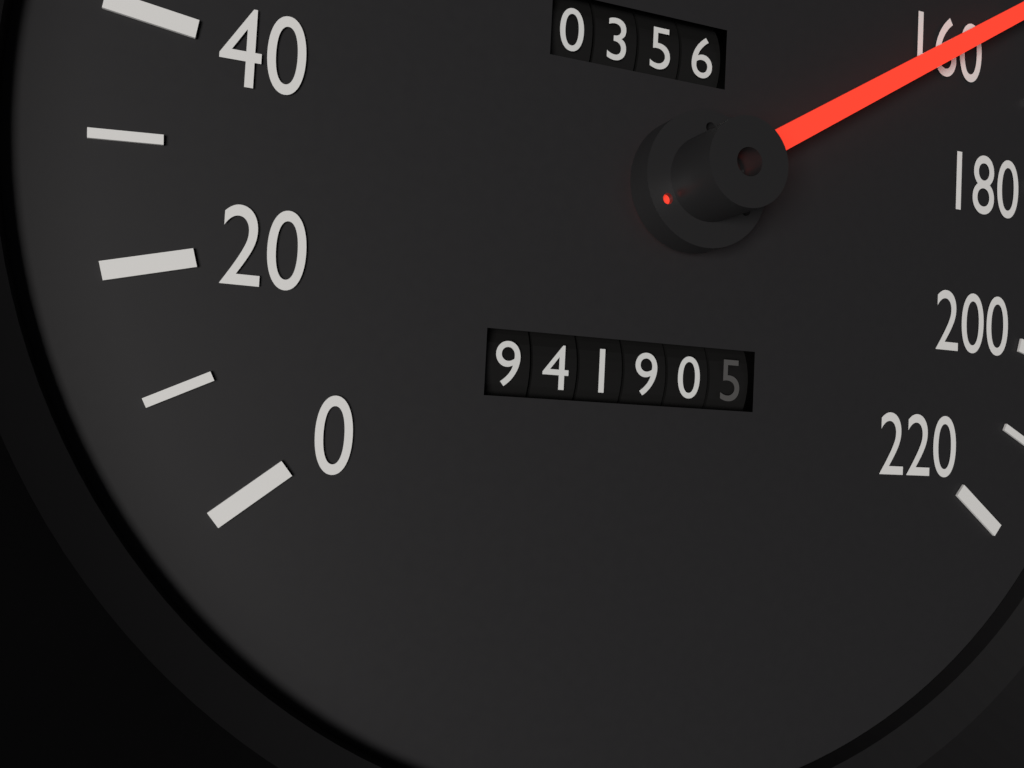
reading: 160 km/h
